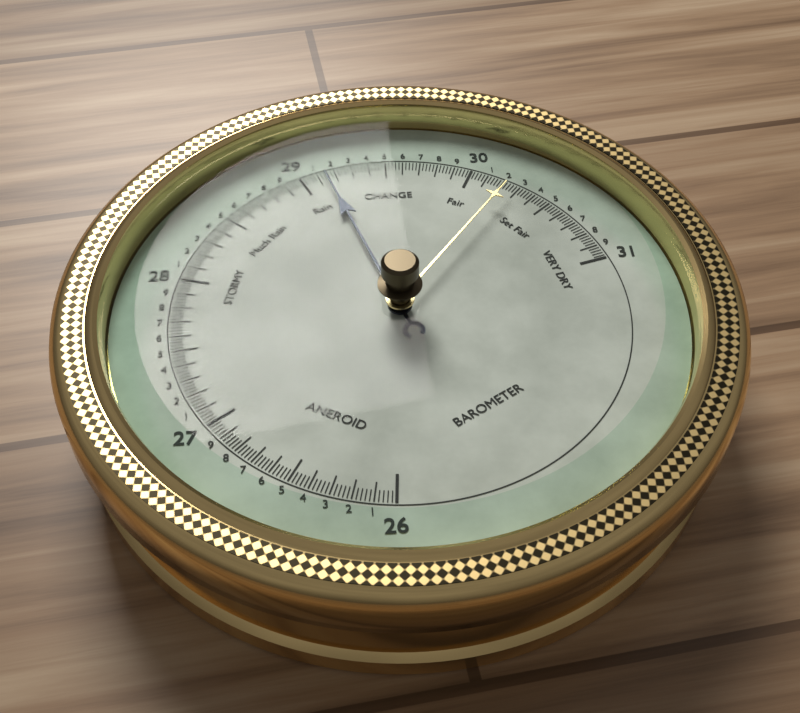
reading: 29.14 (no unit)
